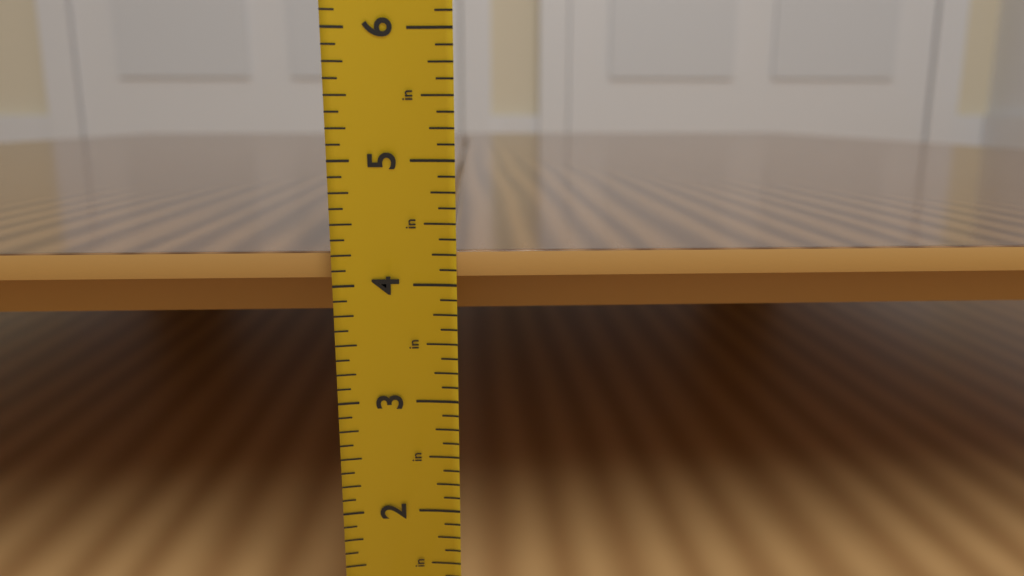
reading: 4.250 in
